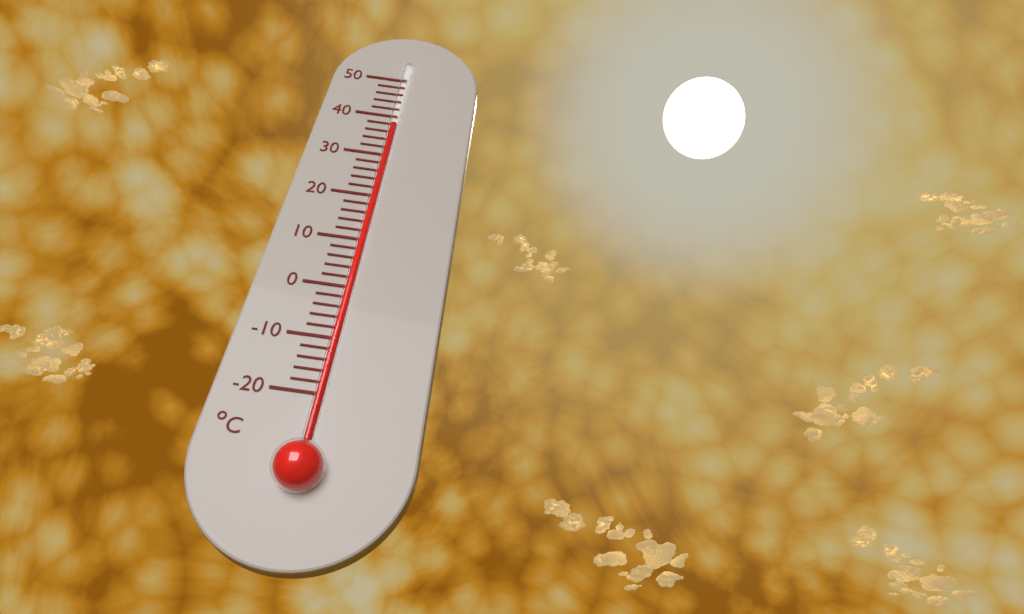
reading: 38 °C
